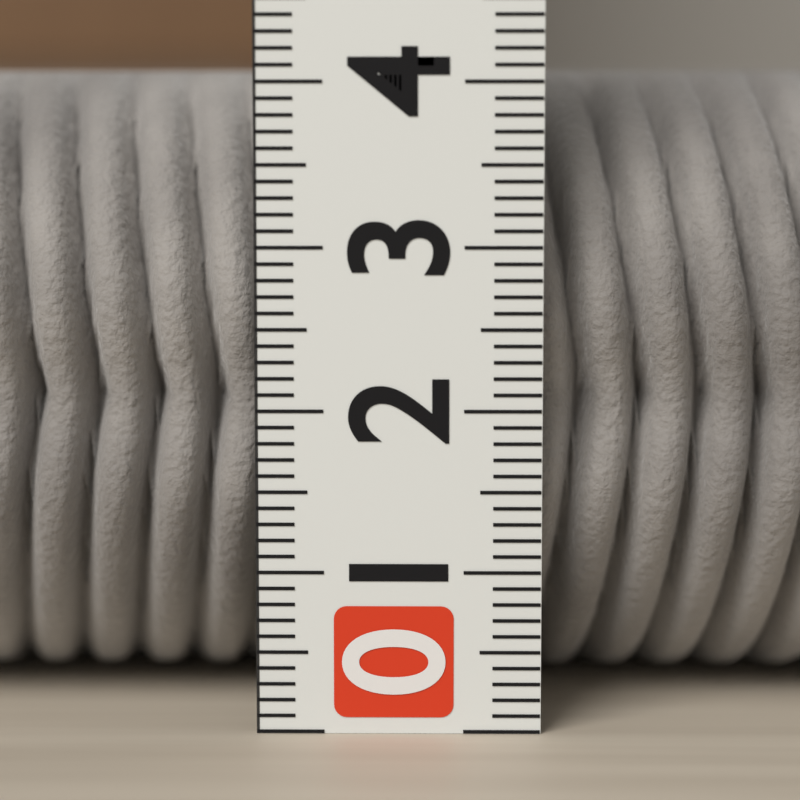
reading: 4.1 (no unit)
